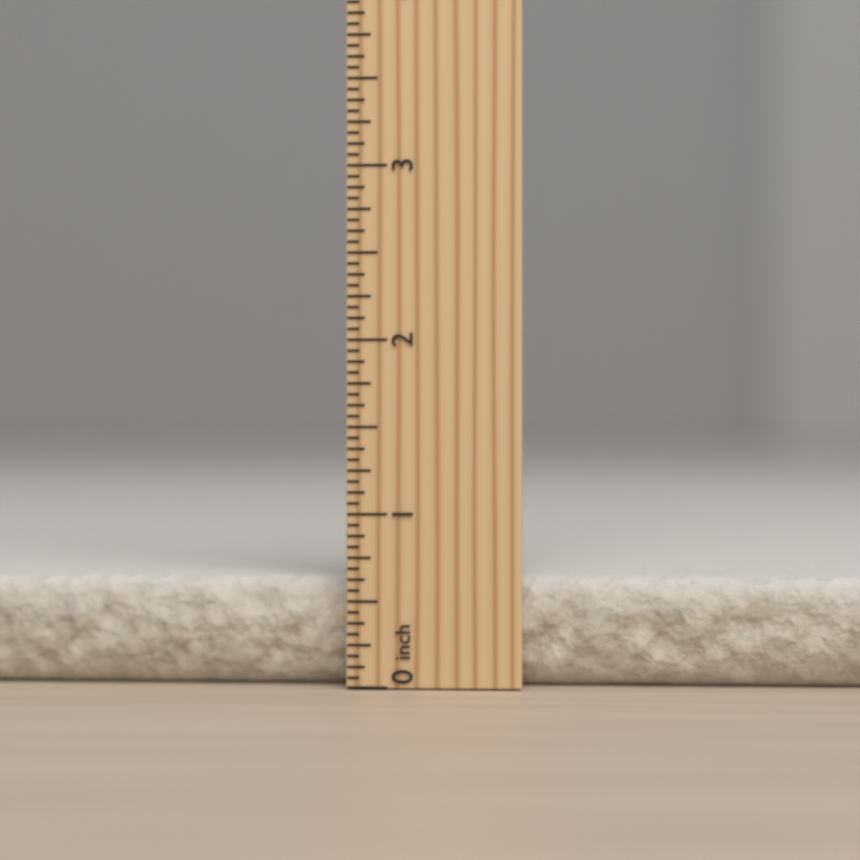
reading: 0.6250 inch
